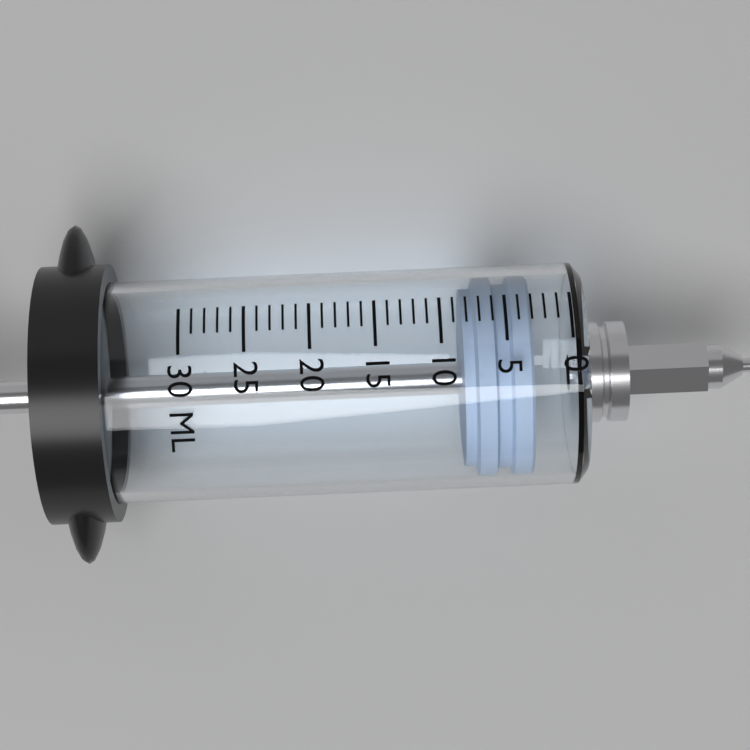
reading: 3 ml
